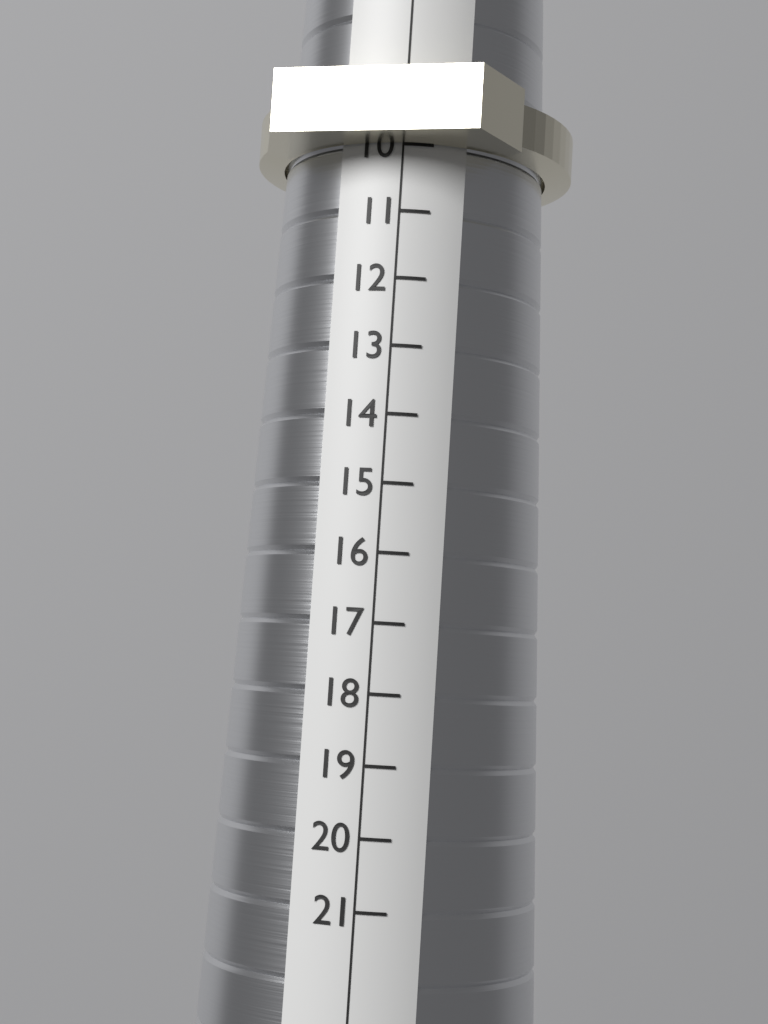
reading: 10 (no unit)
